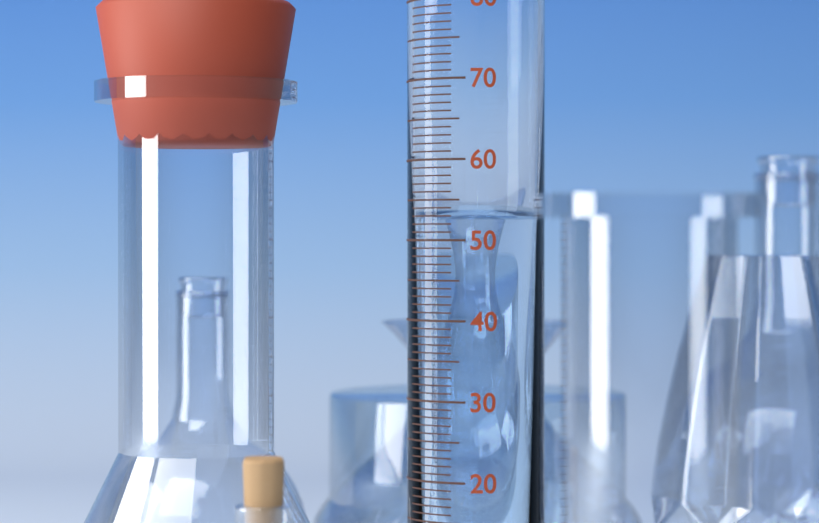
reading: 53 ml
